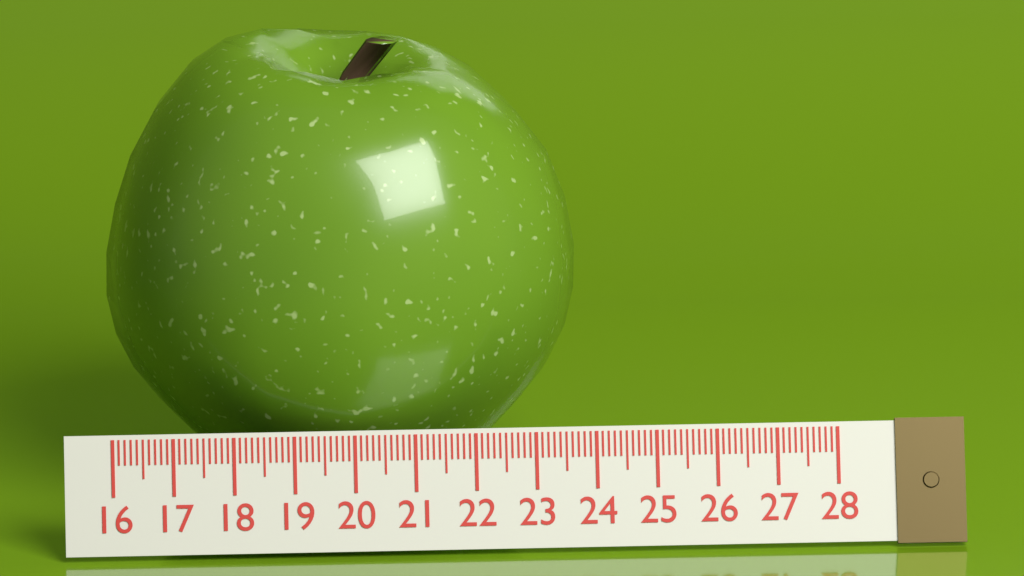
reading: 23.9 (no unit)
